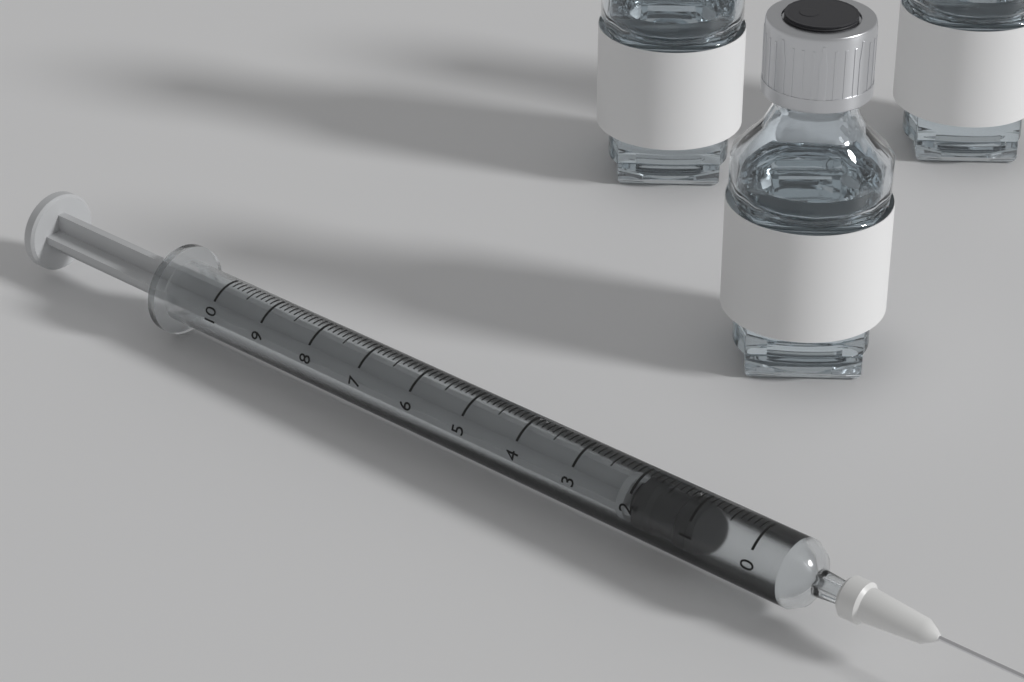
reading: 1.0 (no unit)
